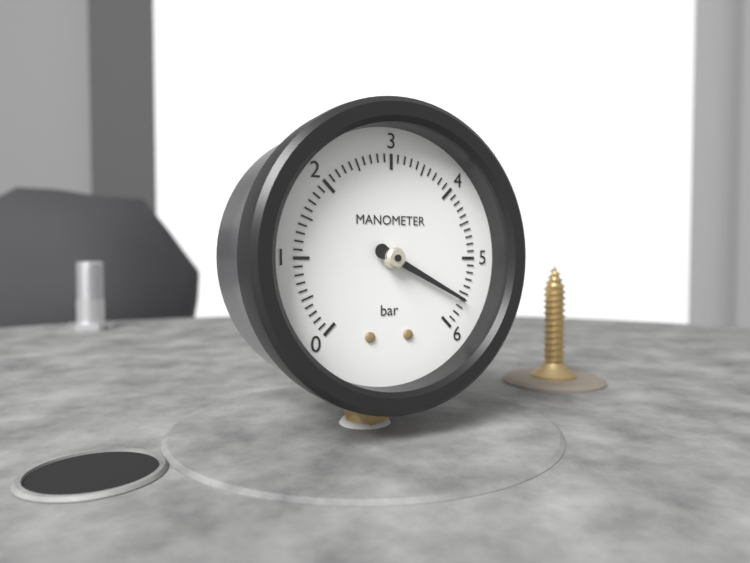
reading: 5.6 bar
